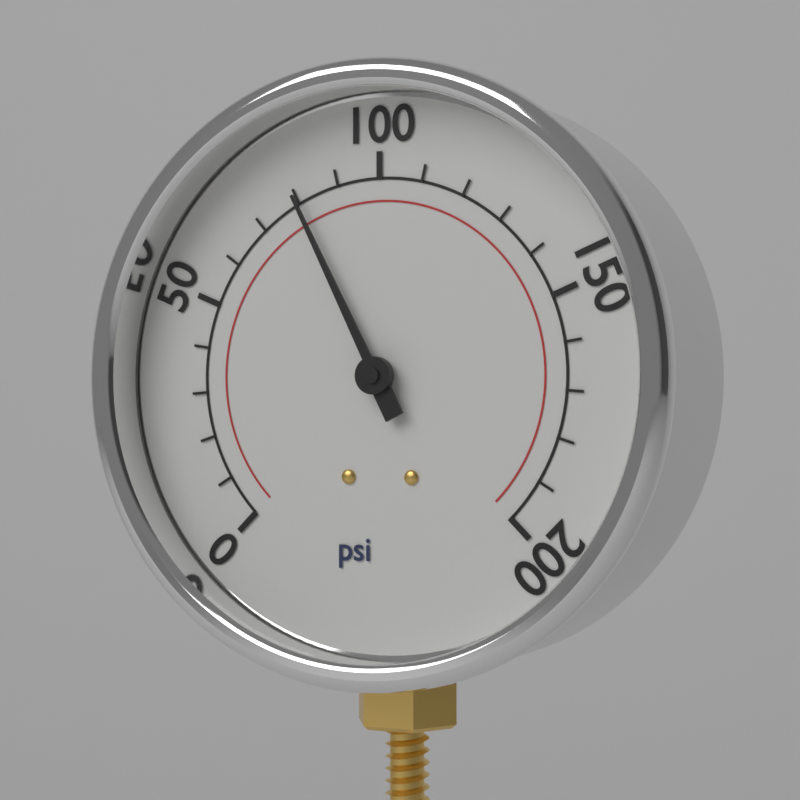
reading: 80 psi
